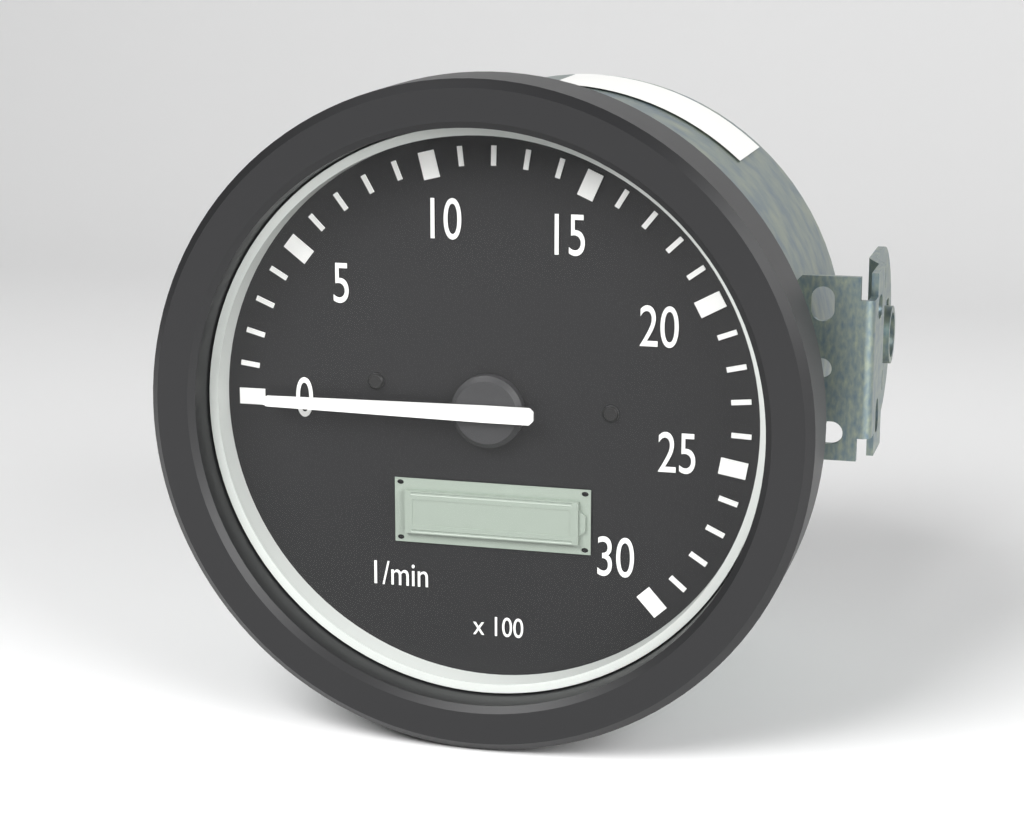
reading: 0 1/min
